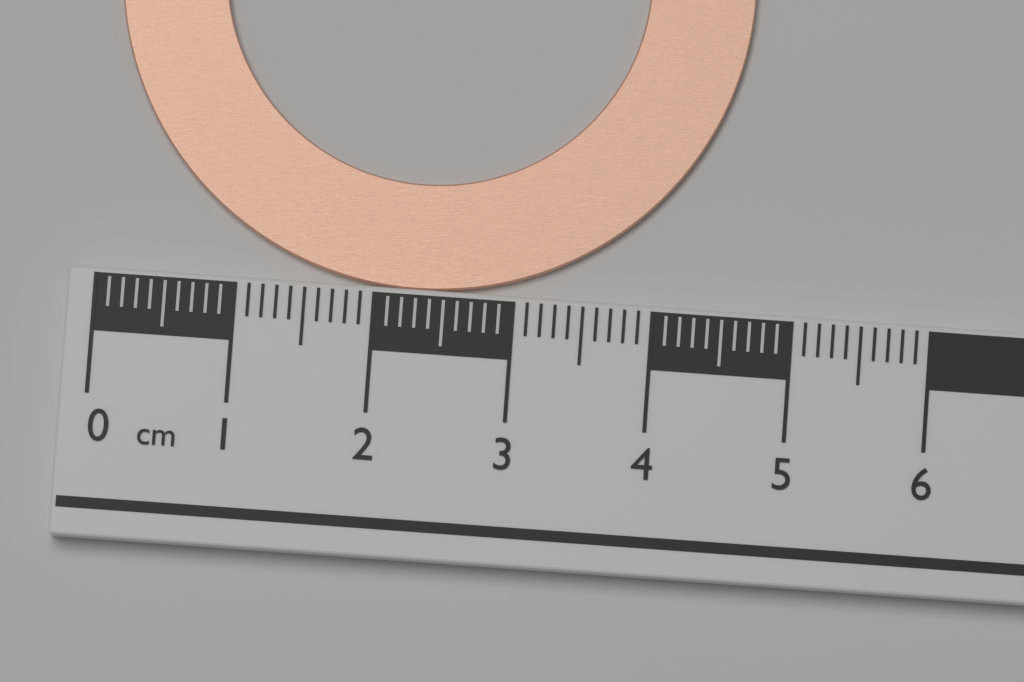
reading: 4.6 cm
